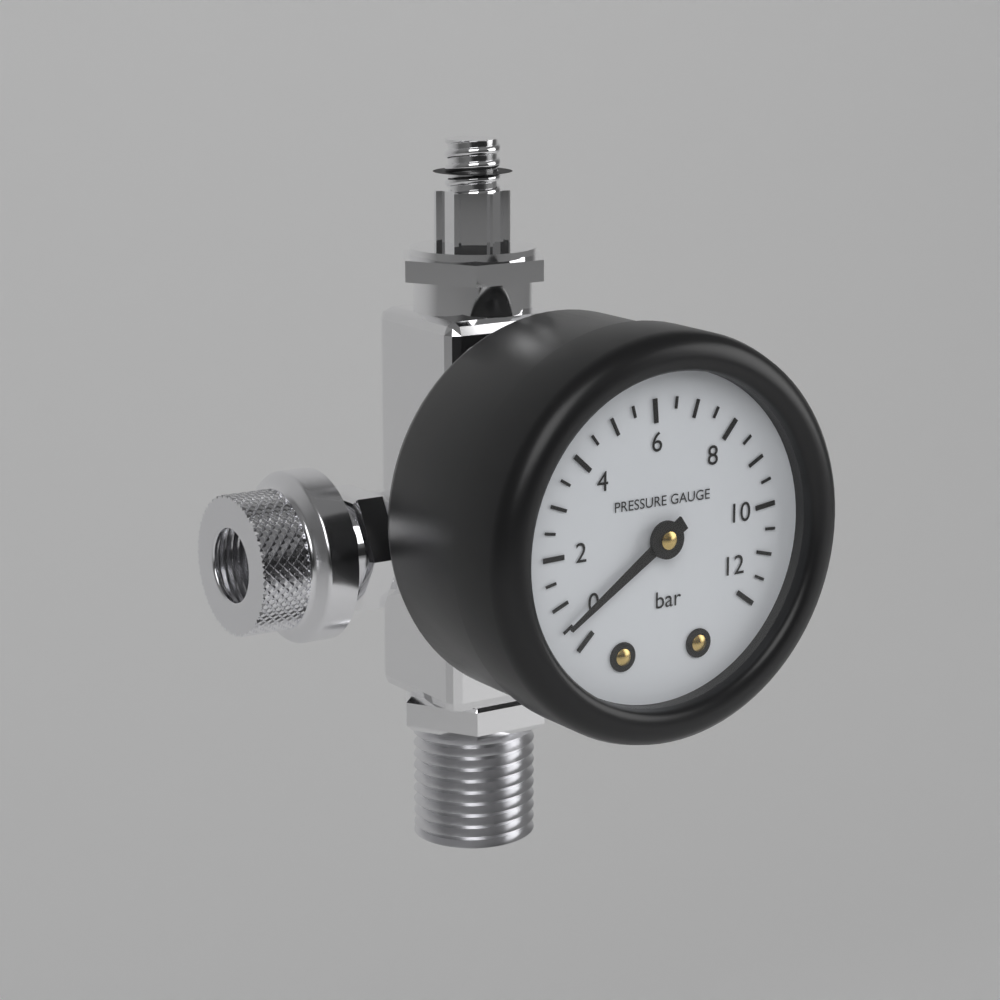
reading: 0.5 bar
